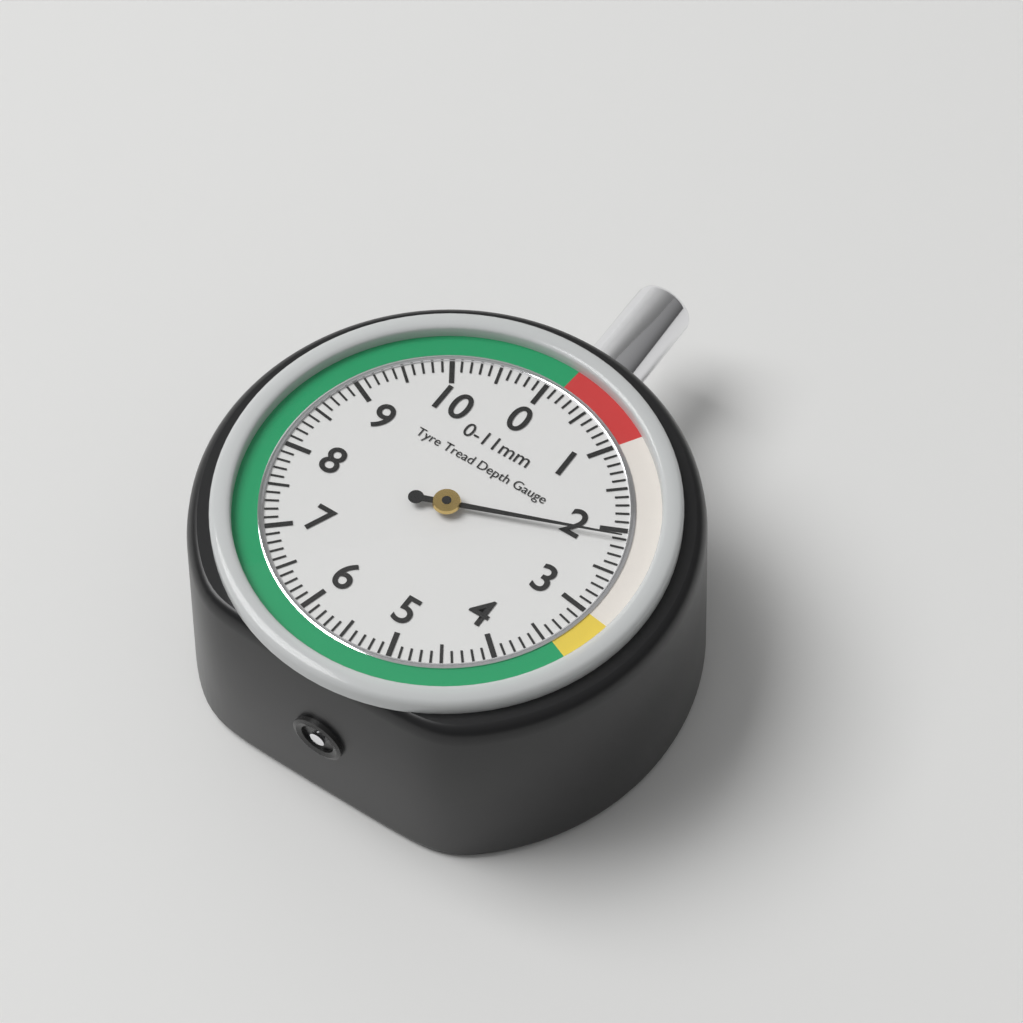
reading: 2.1 mm
